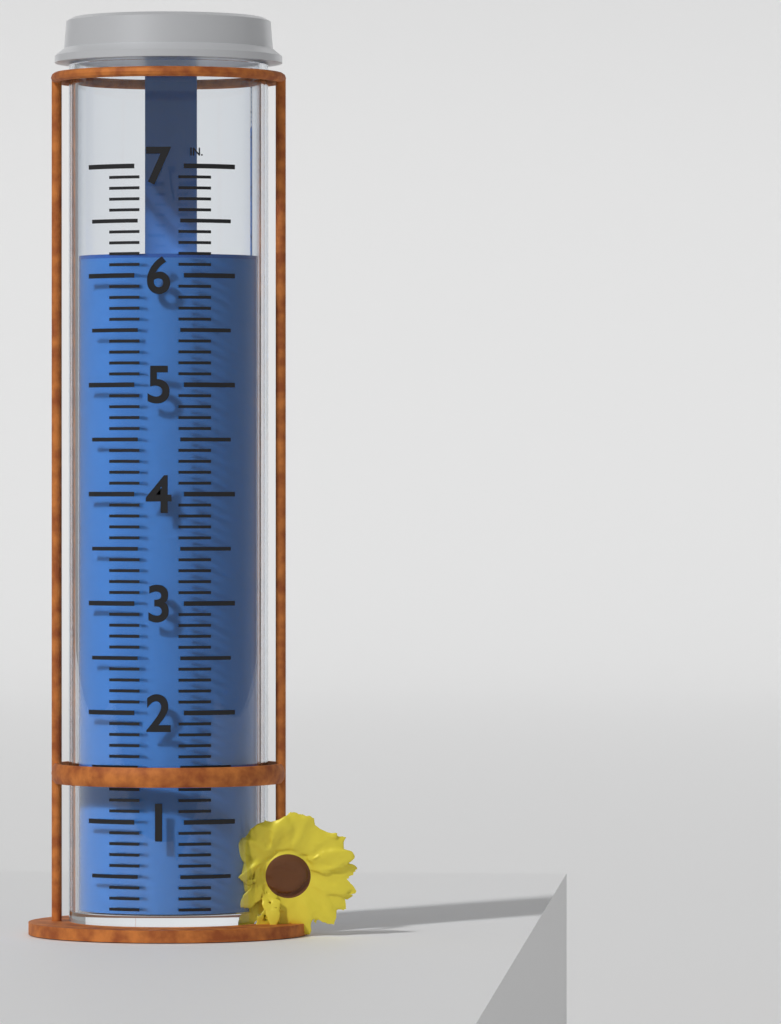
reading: 6.2 in
